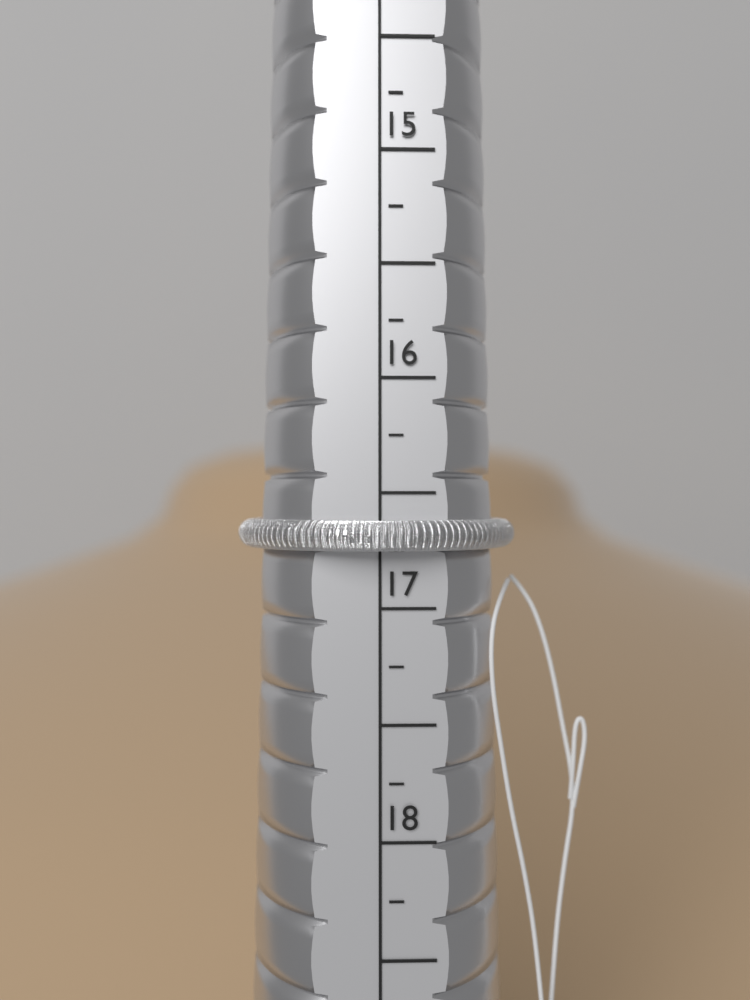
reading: 16.75 (no unit)
